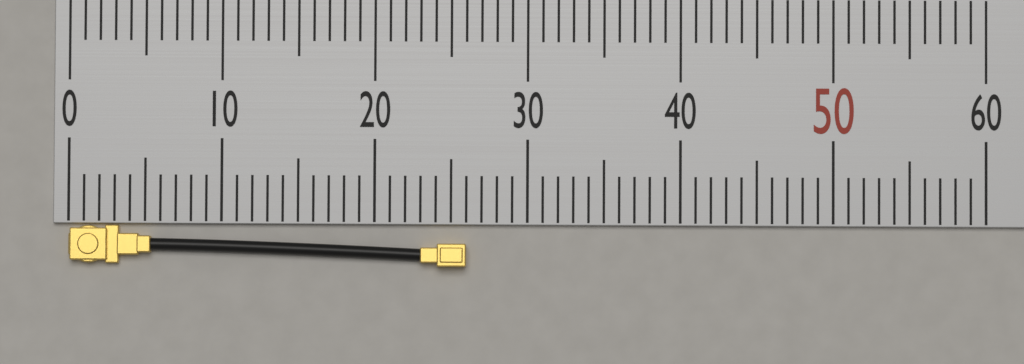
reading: 26 (no unit)
